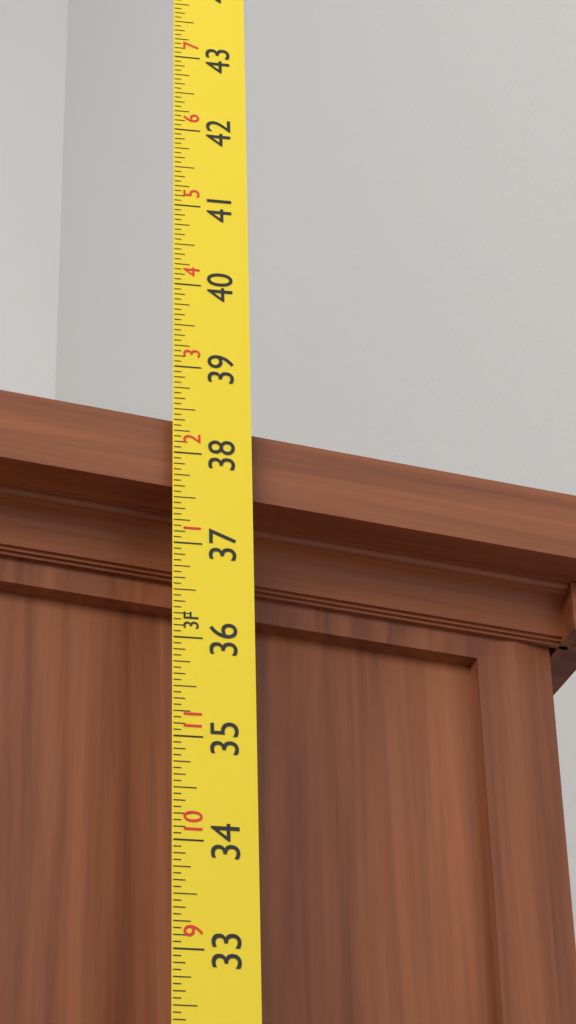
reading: 38.4375 in
